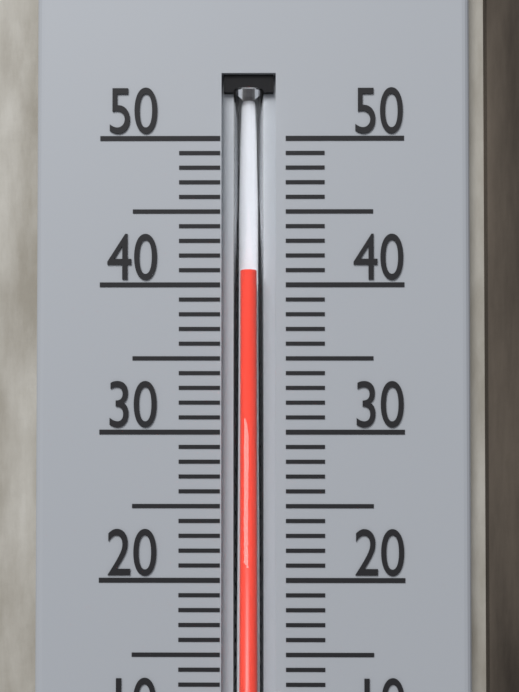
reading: 41 °C
